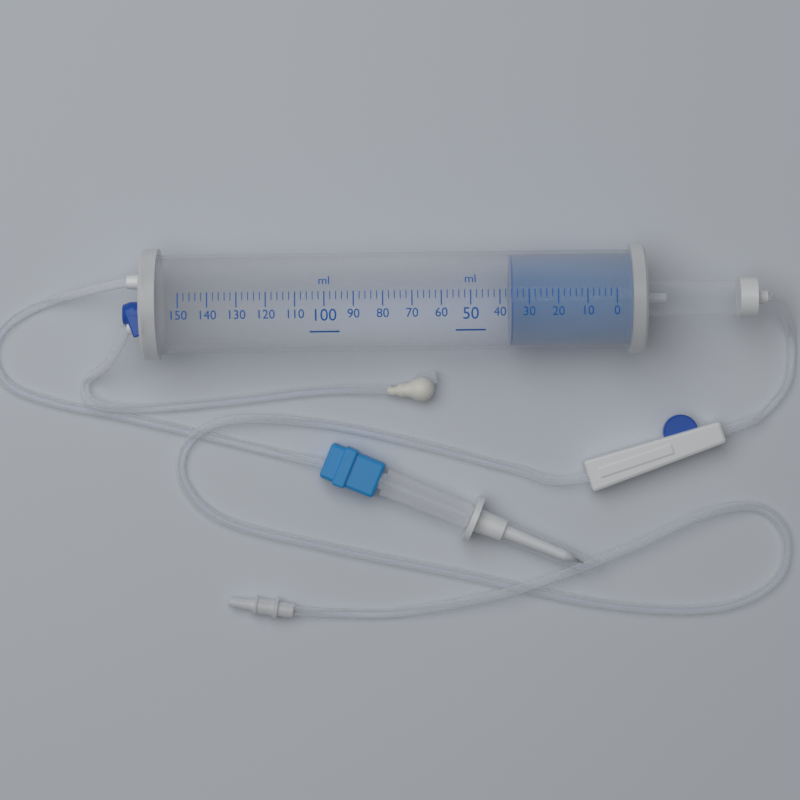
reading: 36 ml
